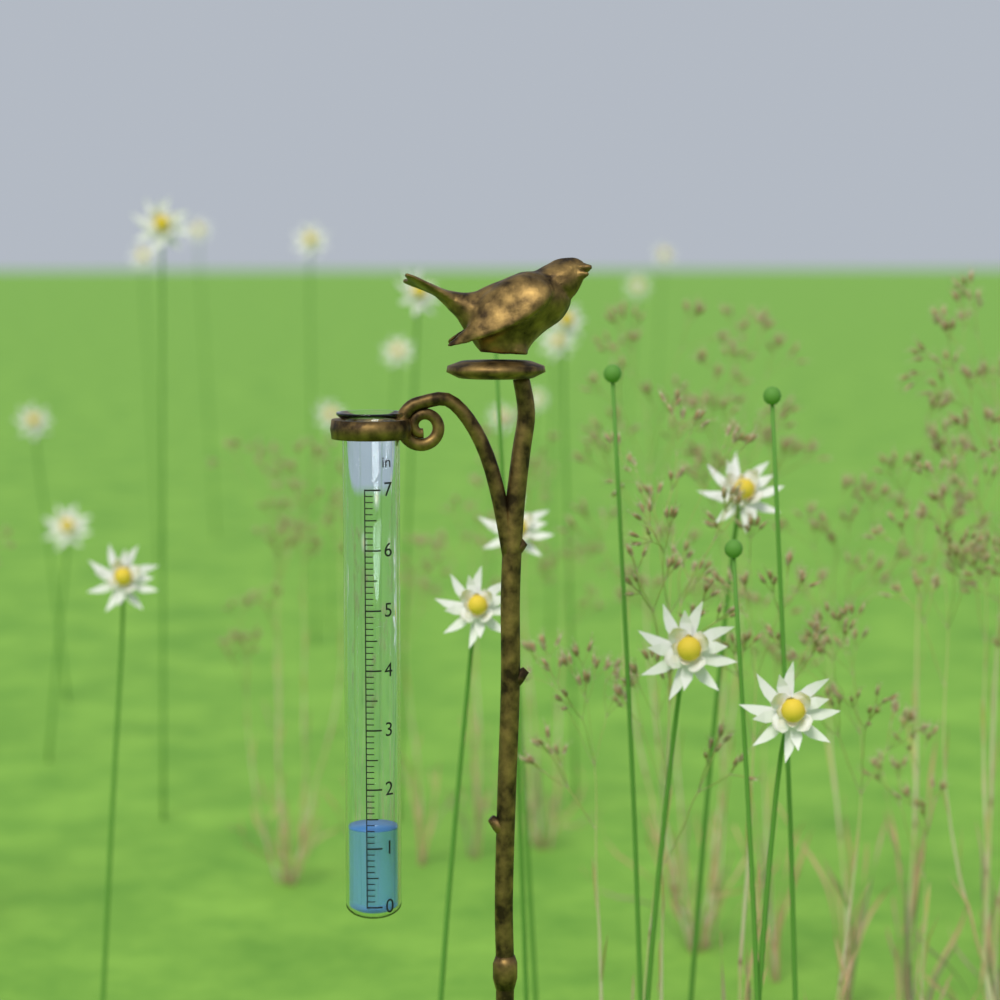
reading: 1.3 in
